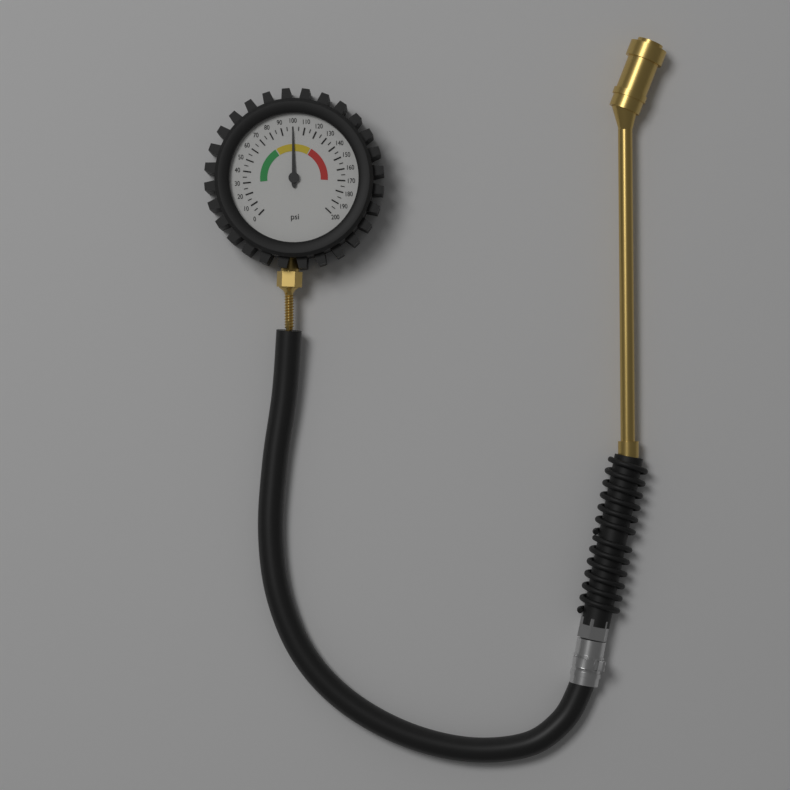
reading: 100 psi
